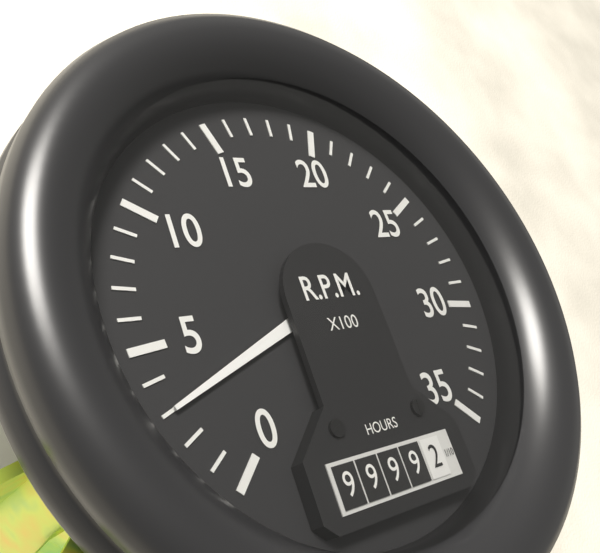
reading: 300 RPM
